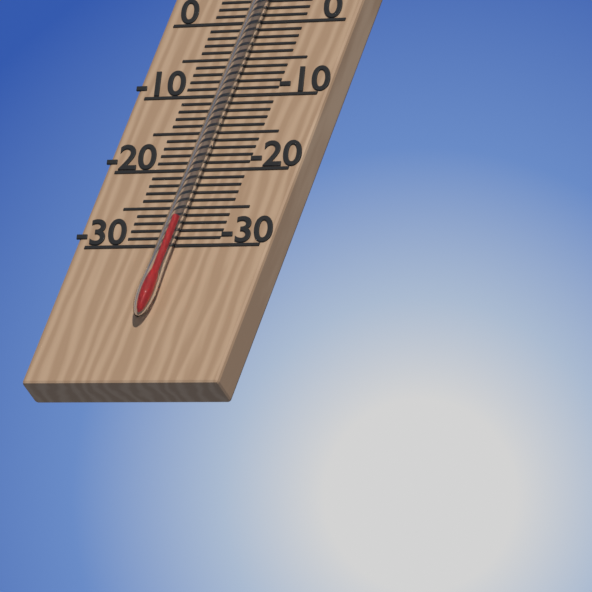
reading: -27 °C
